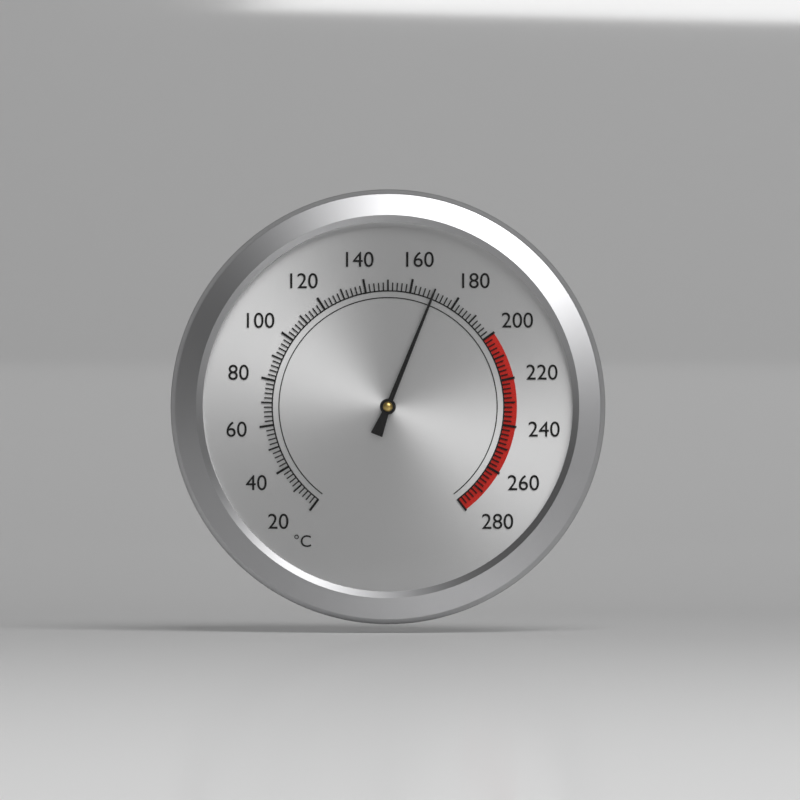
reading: 170 °C
